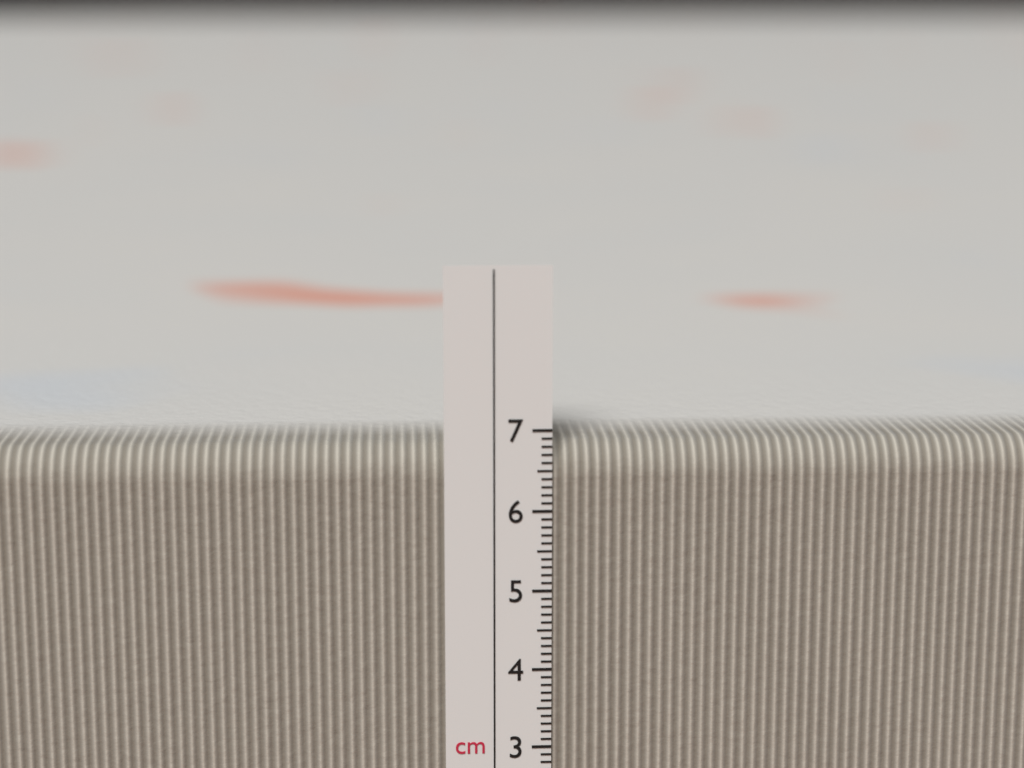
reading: 6.8 cm
